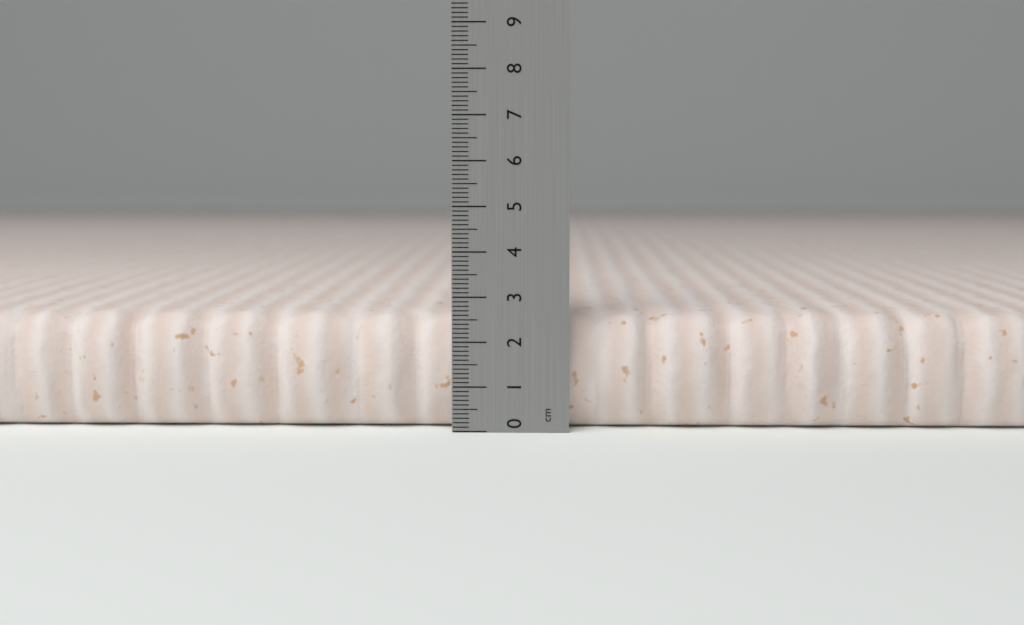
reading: 2.6 cm
